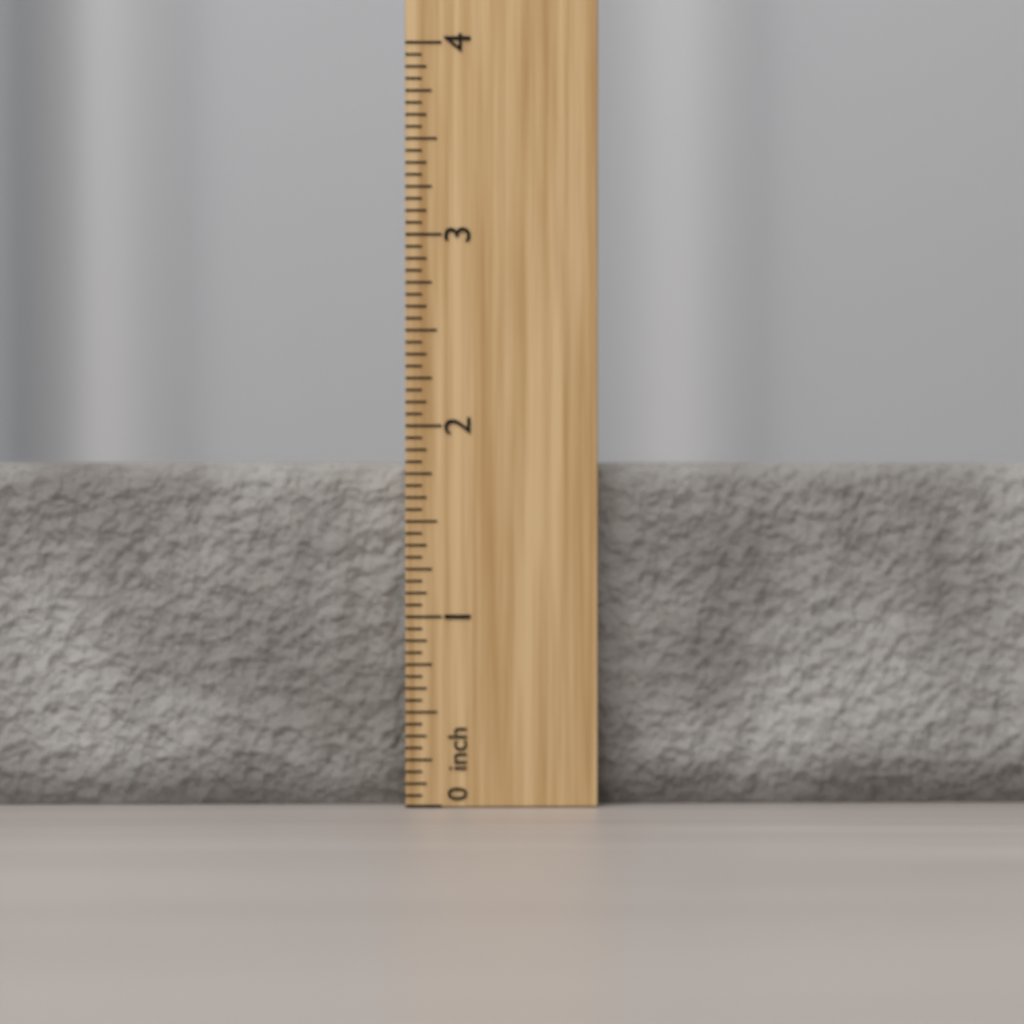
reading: 1.8125 inch
